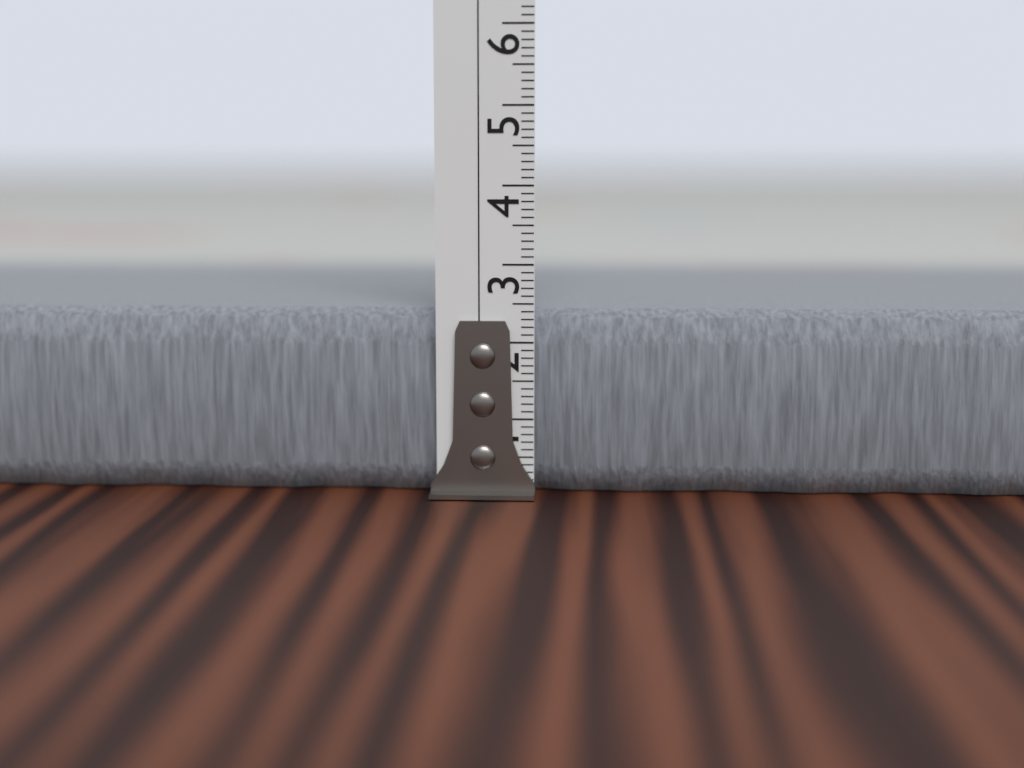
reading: 2.4 cm
